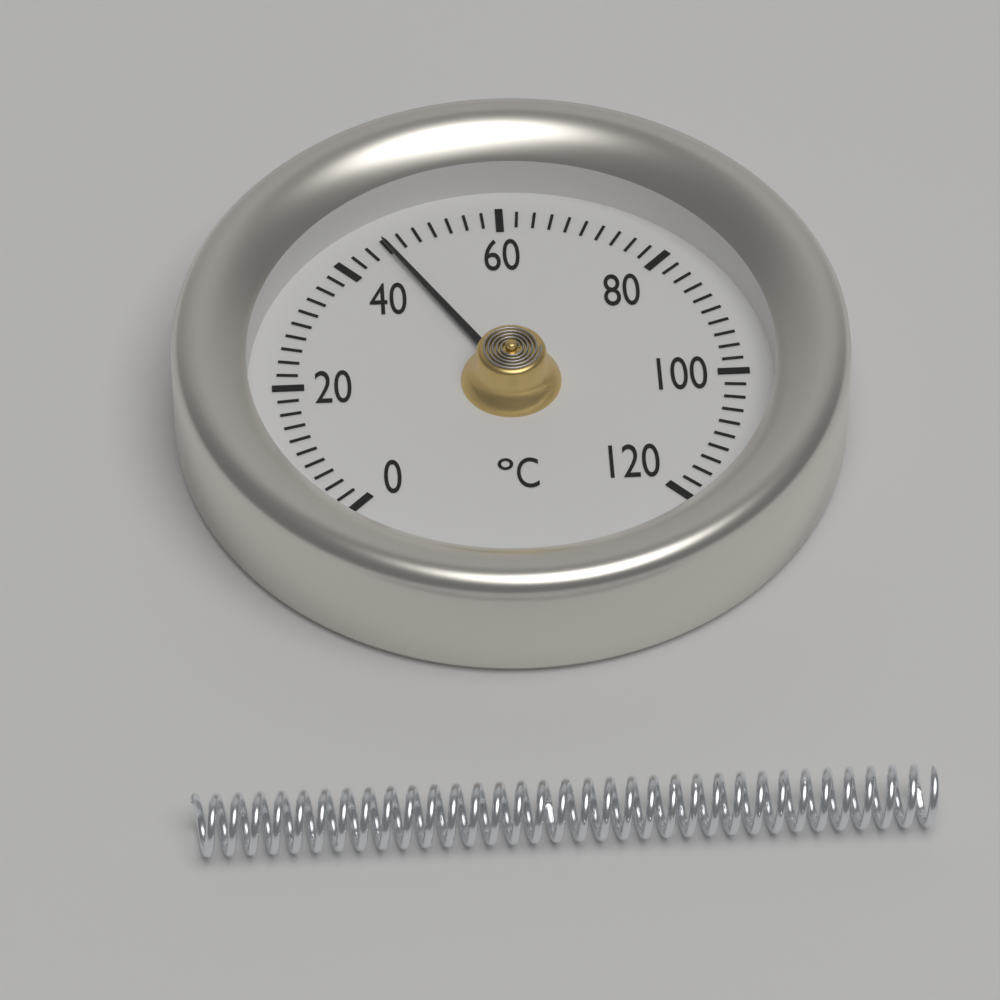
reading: 46 °C
